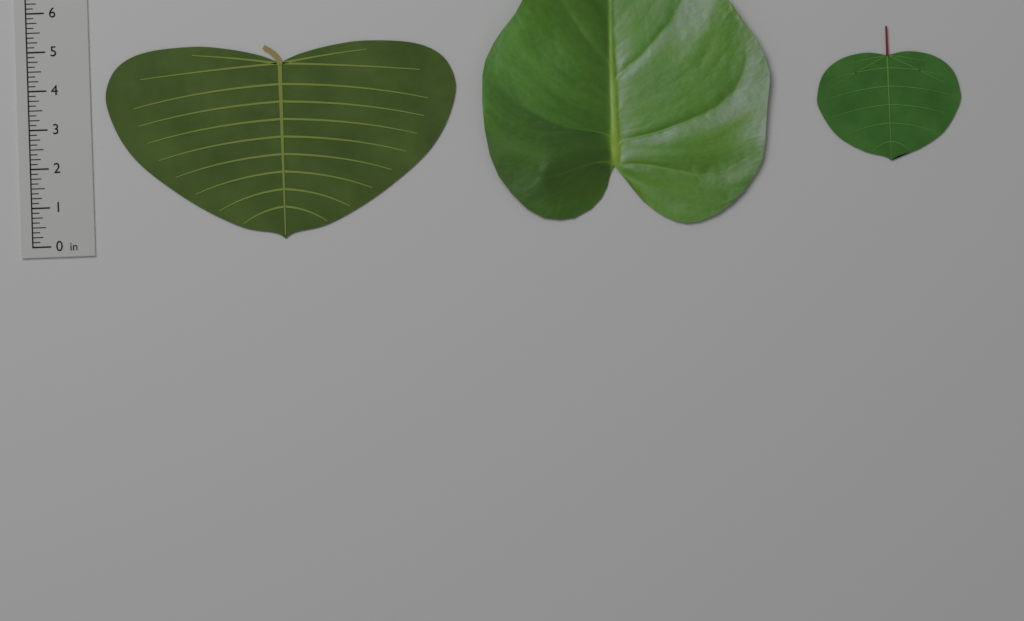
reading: 5.000 in
